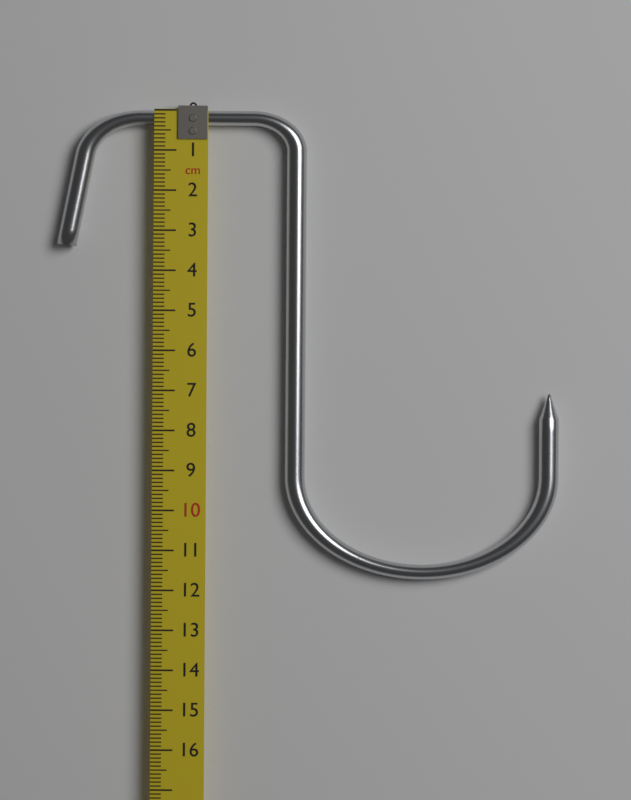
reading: 11.7 cm
